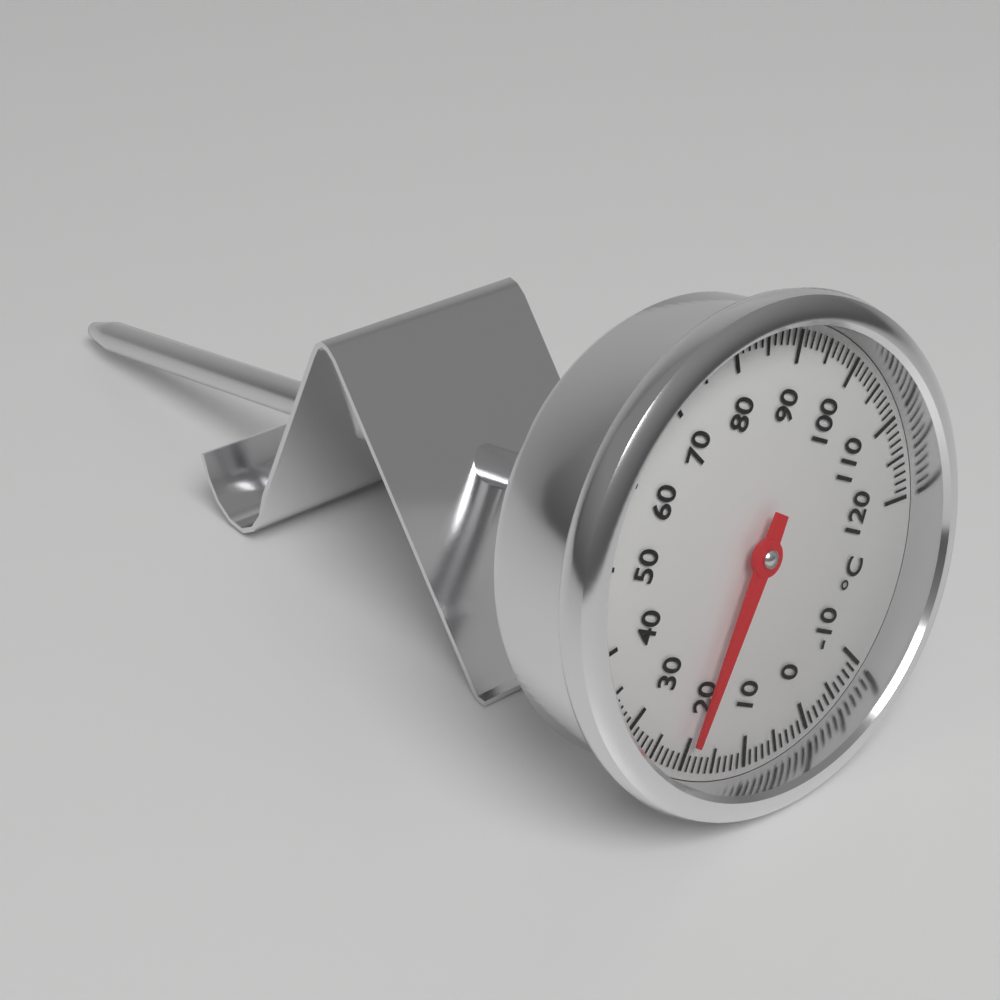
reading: 20 °C
